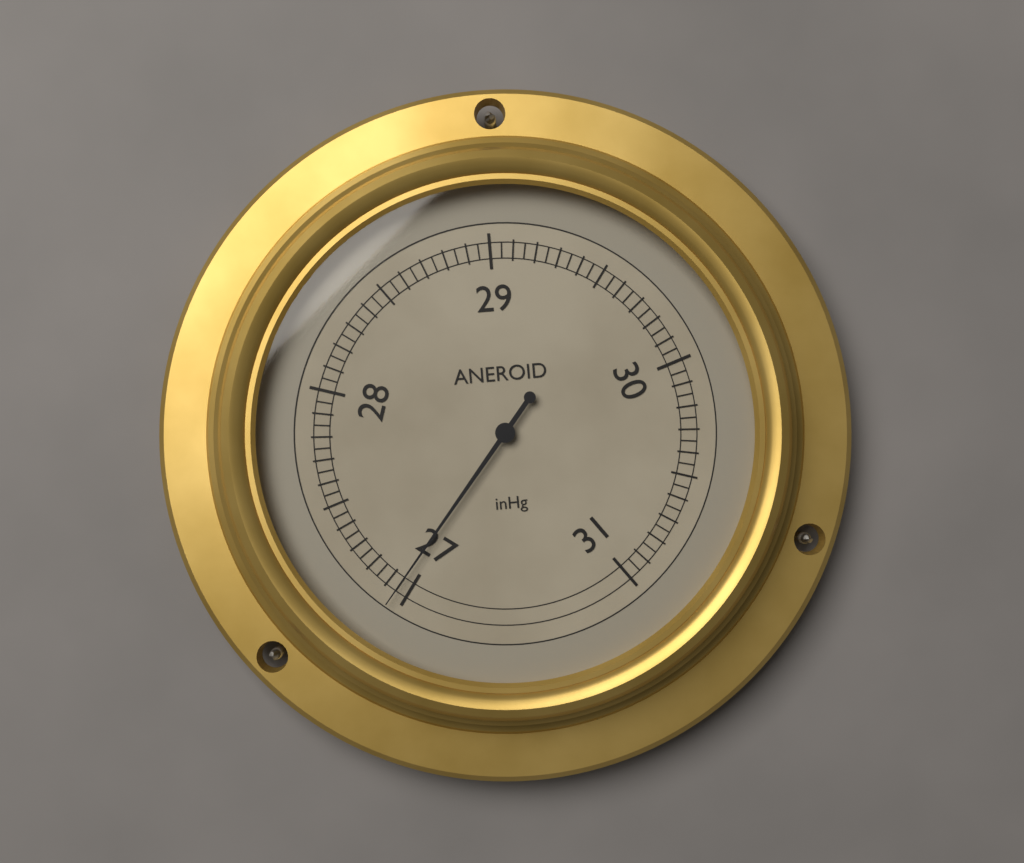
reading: 27.05 inHg
